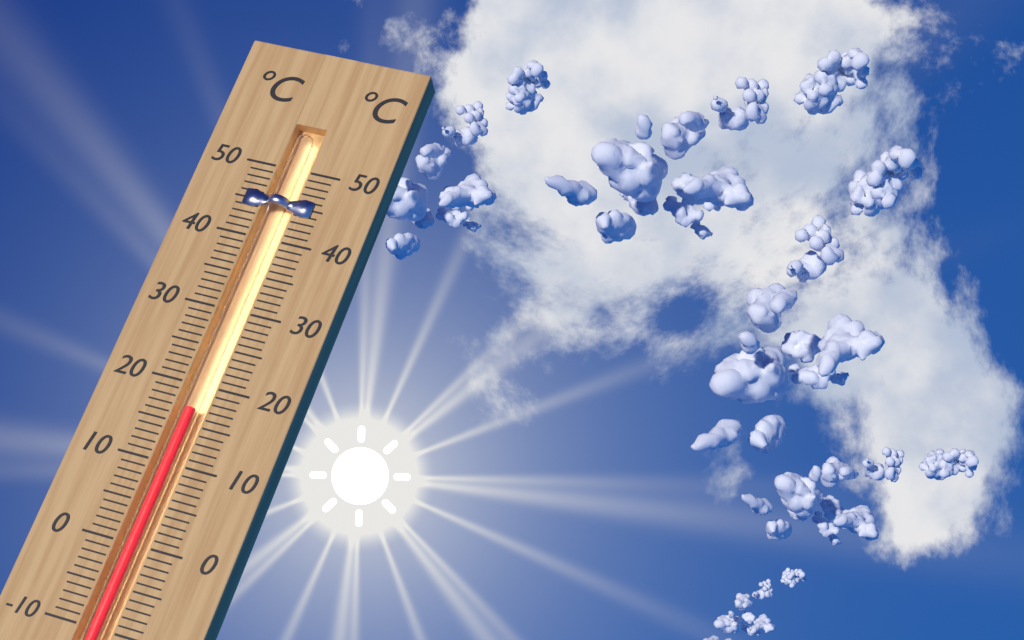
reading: 17 °C
